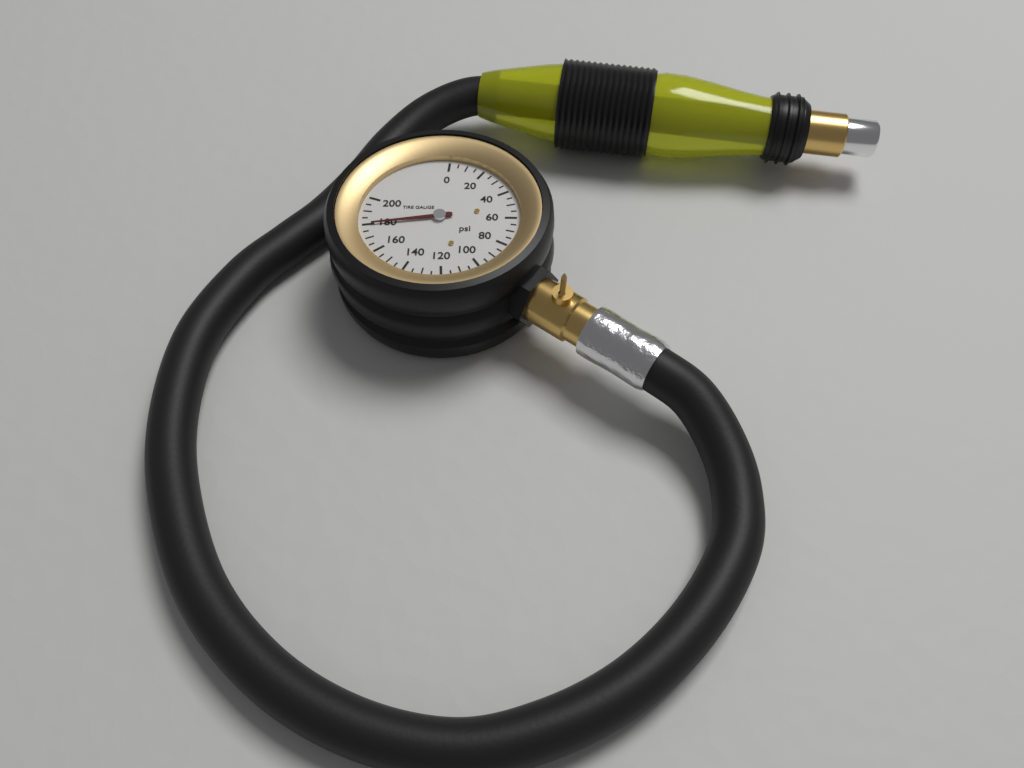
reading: 180 psi
